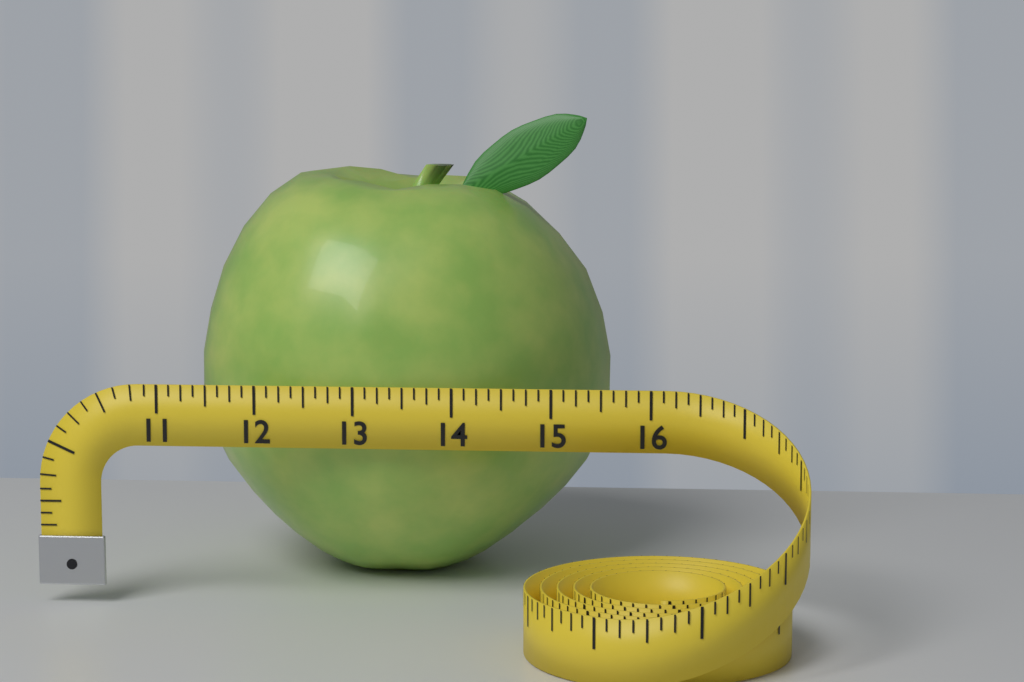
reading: 15.500 (no unit)
